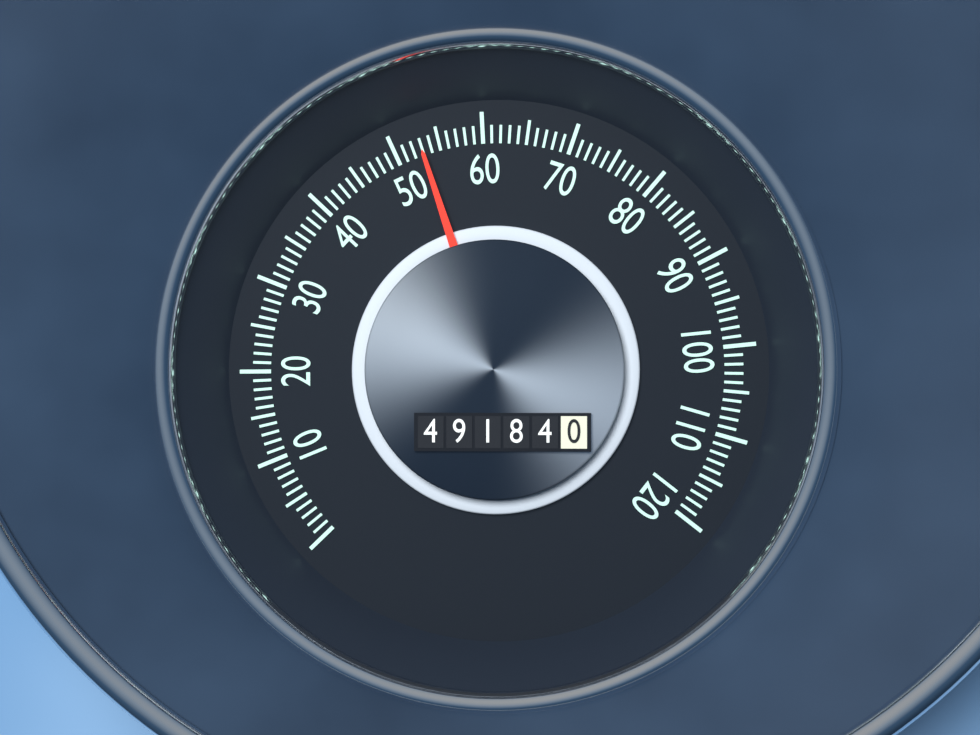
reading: 53 (no unit)
